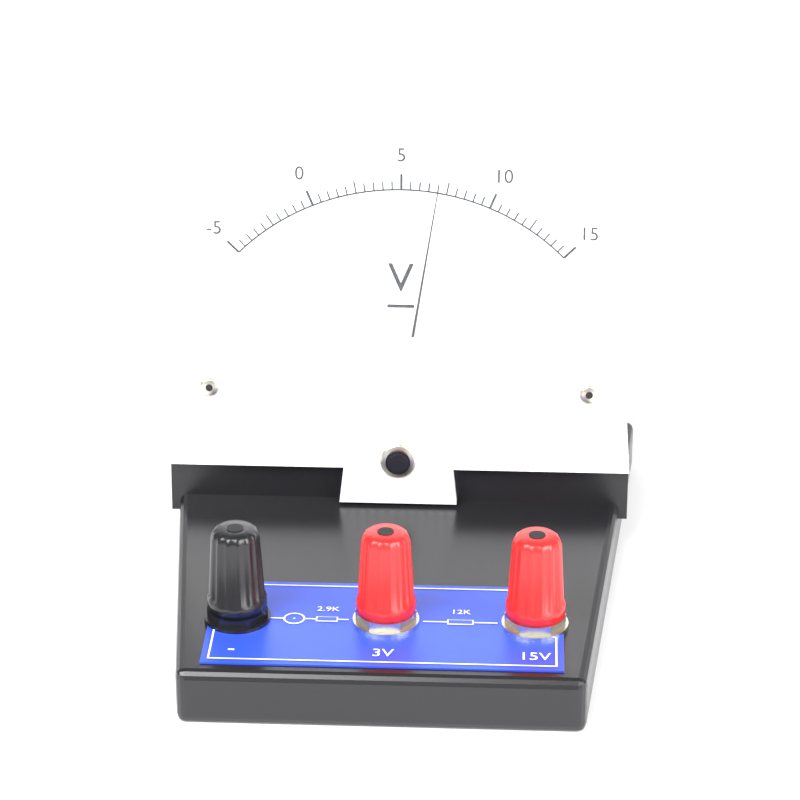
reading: 7.0 V
